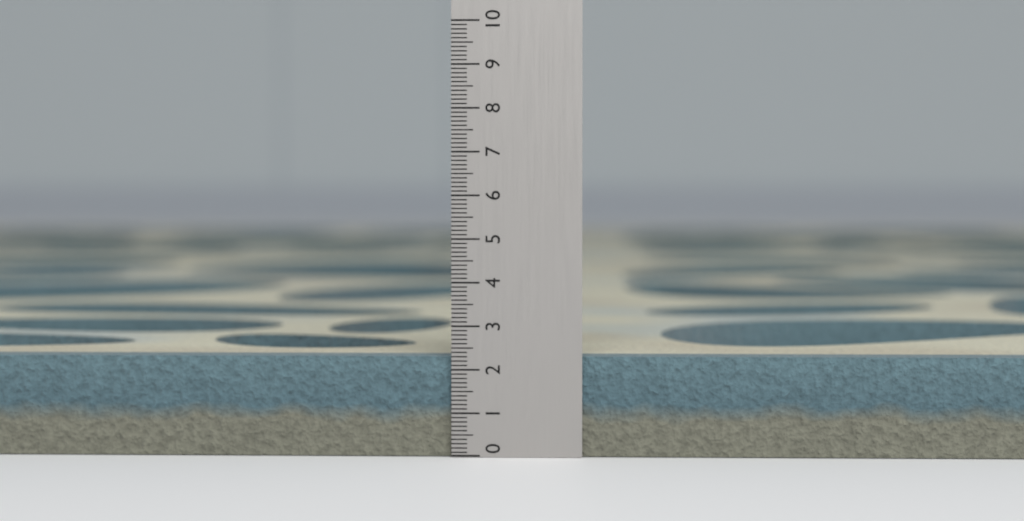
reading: 2.3 (no unit)
